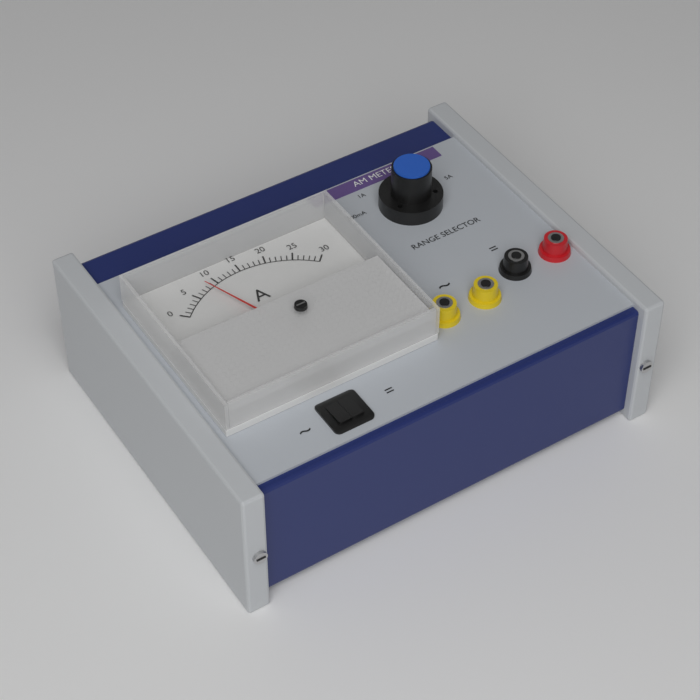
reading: 8 A
